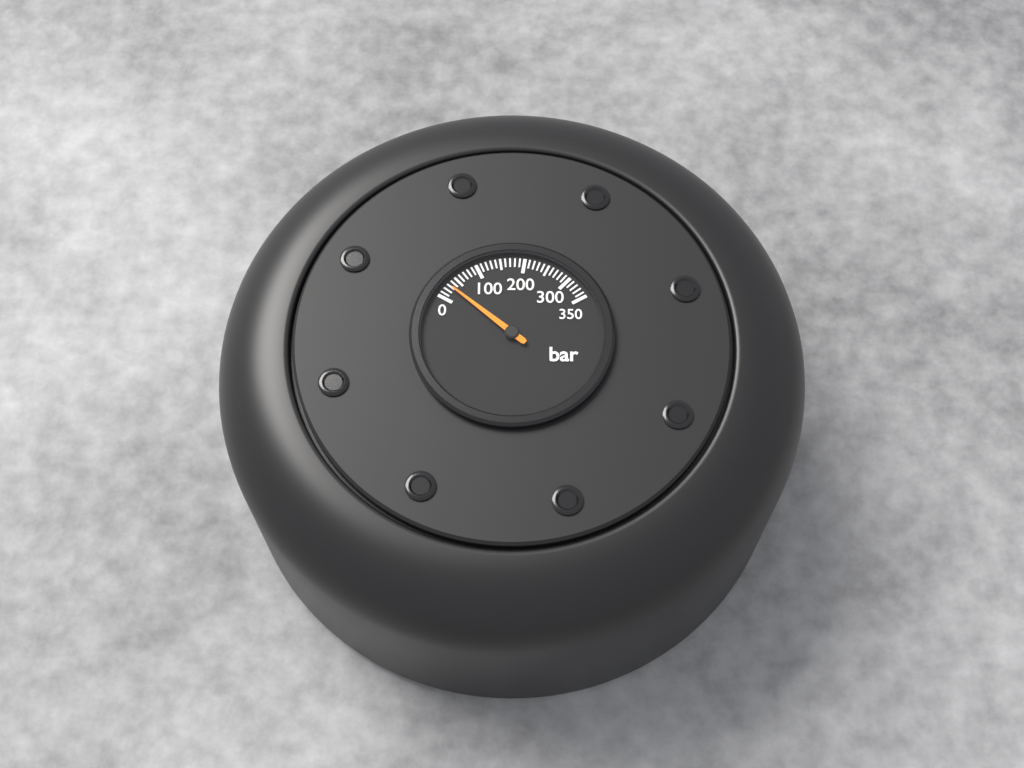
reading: 30 bar
